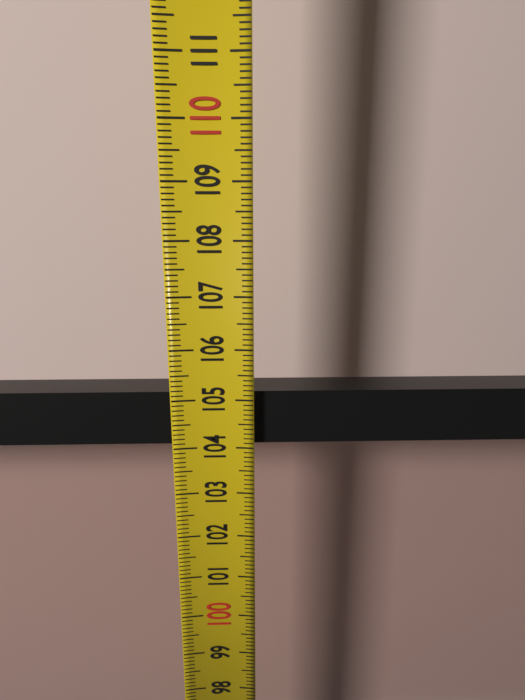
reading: 105.1 (no unit)
